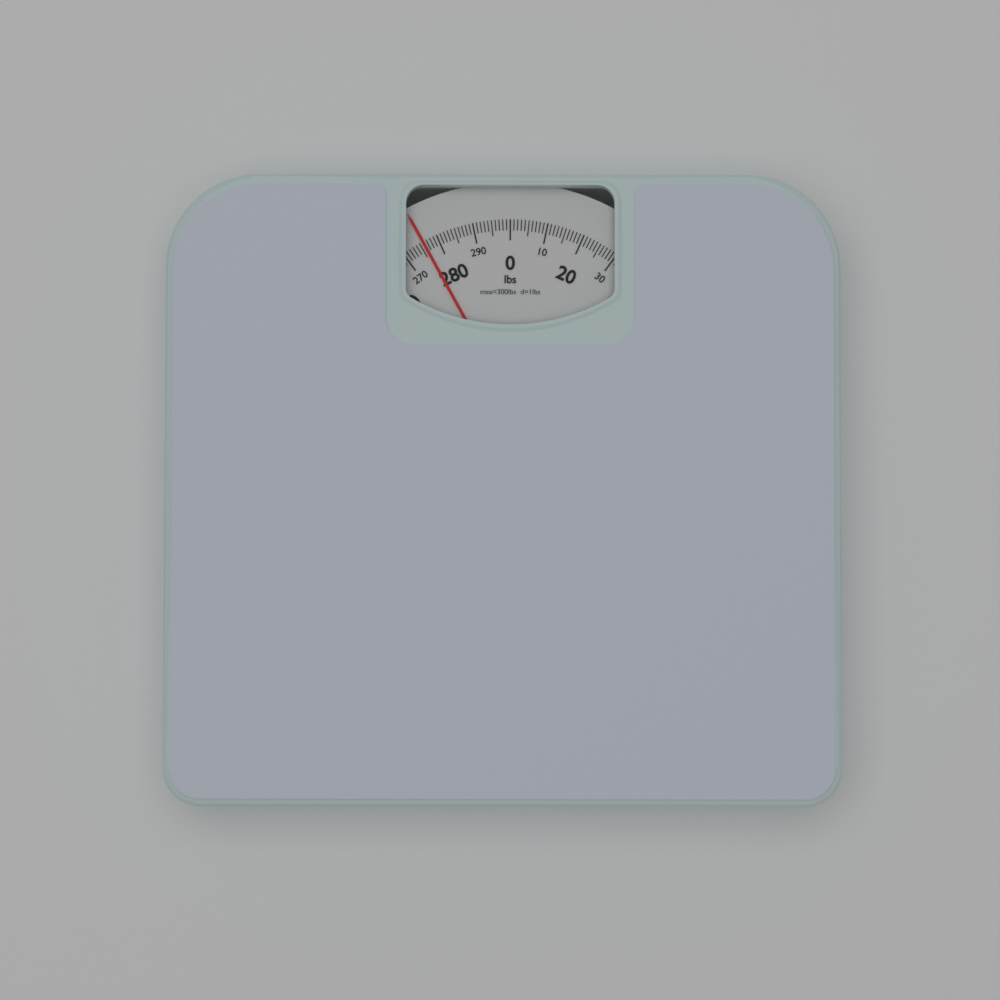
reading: 276 lbs
